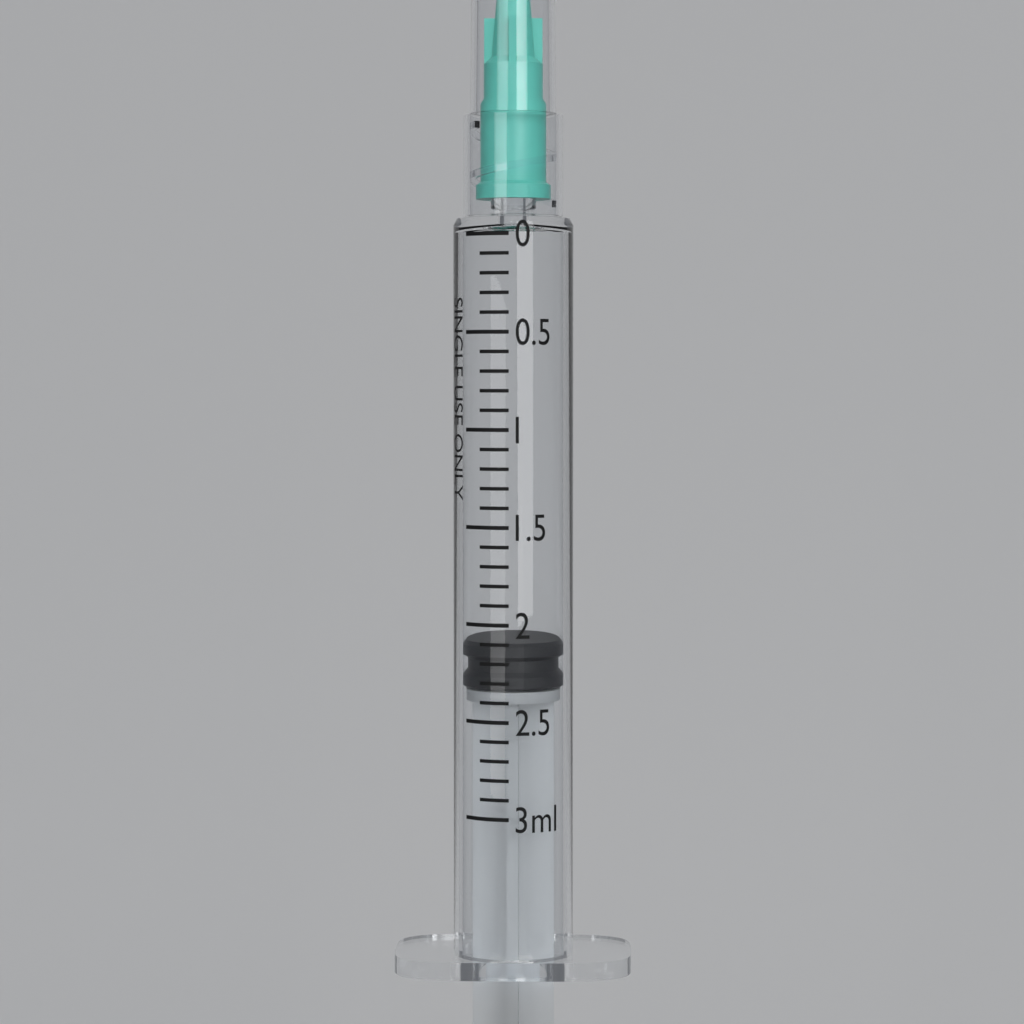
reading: 2.1 ml
